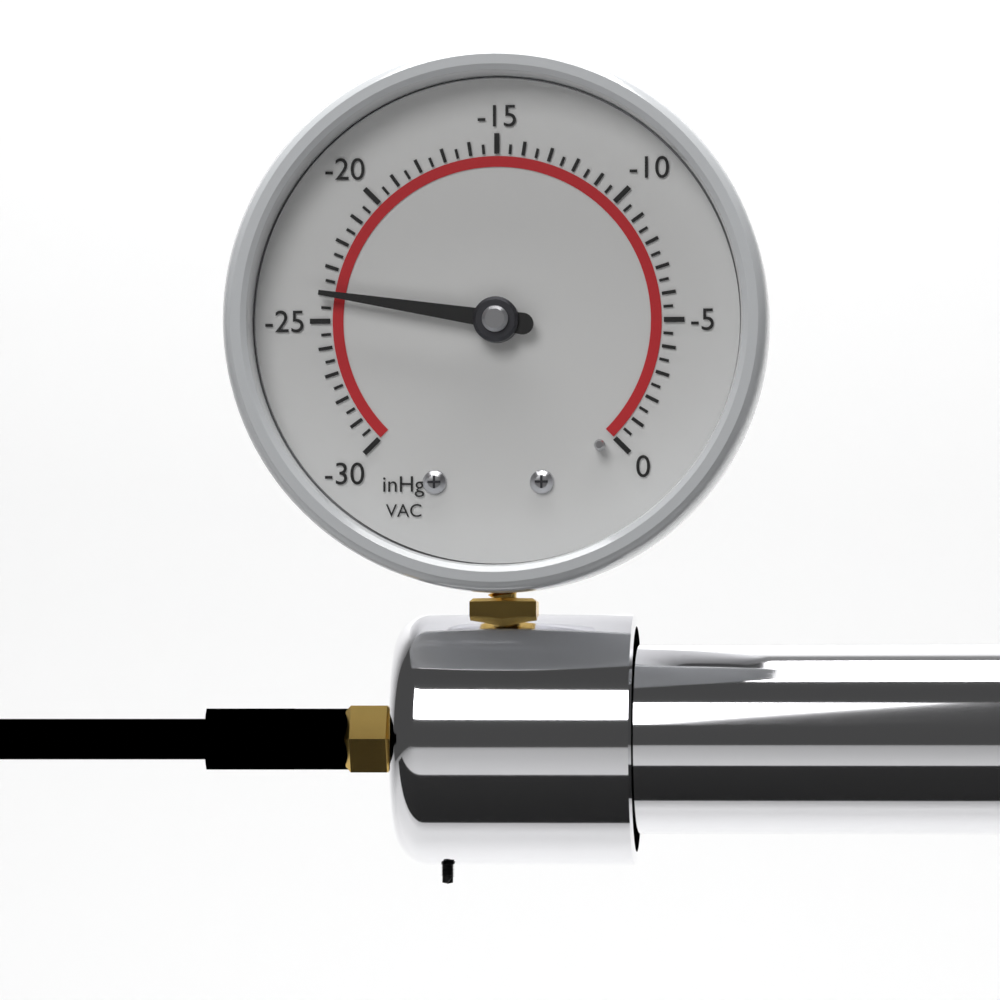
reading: -24.0 inHg
